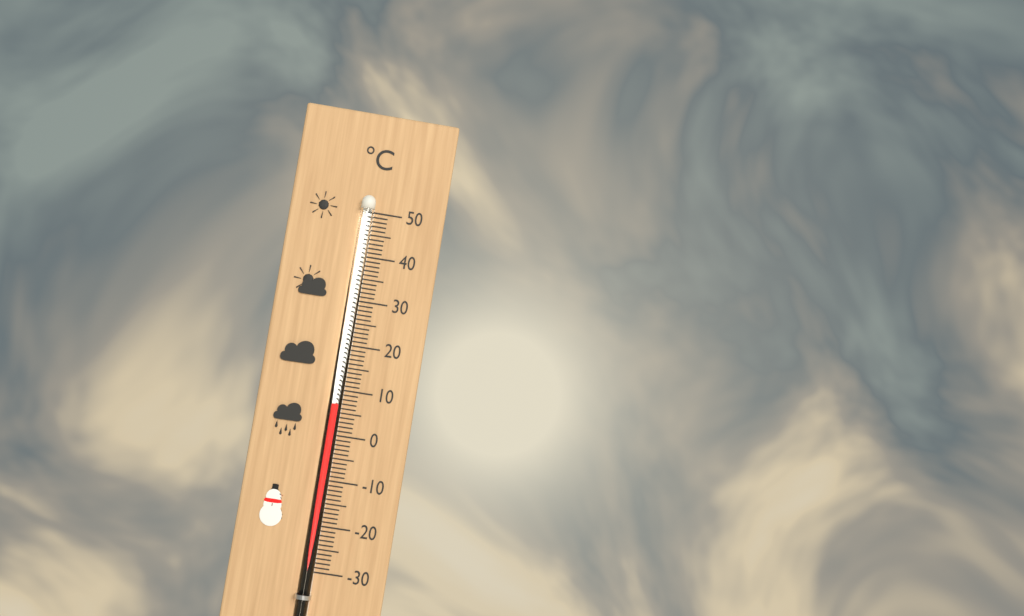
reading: 7 °C
